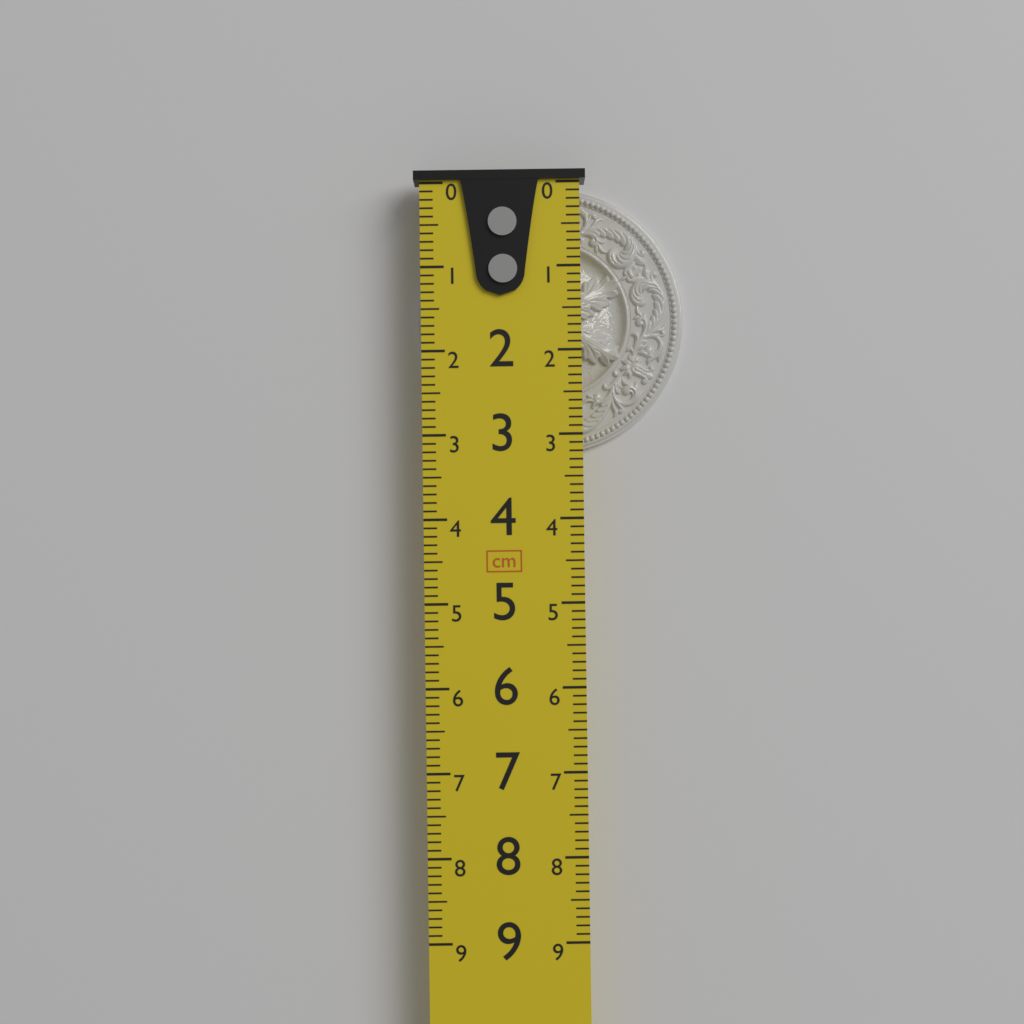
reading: 3.2 cm
